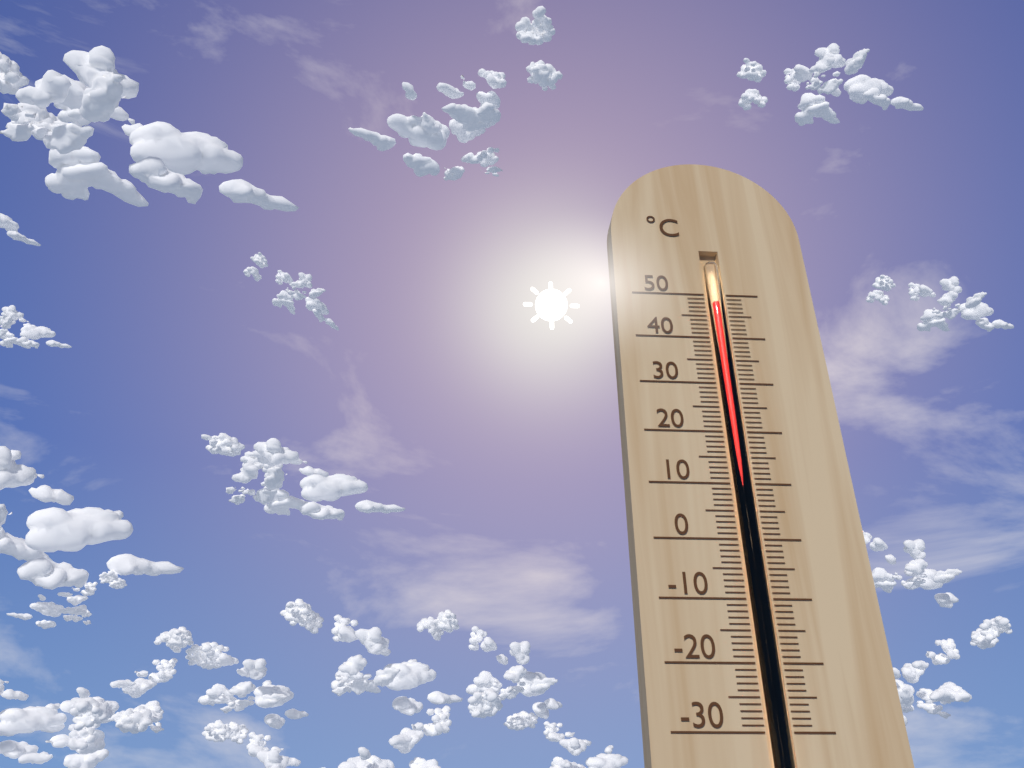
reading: 48 °C
